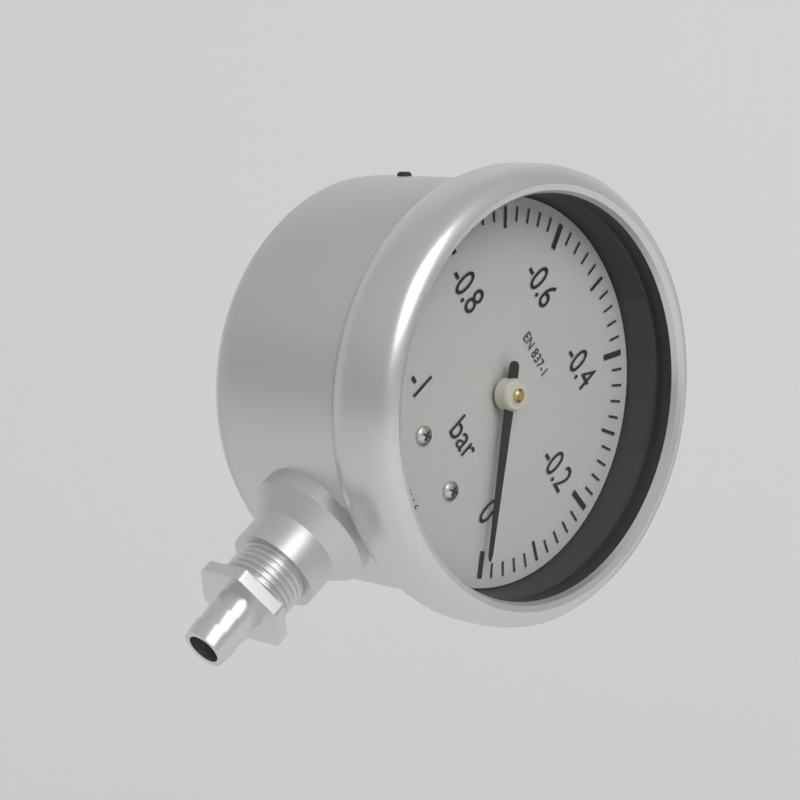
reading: 0.00 bar
